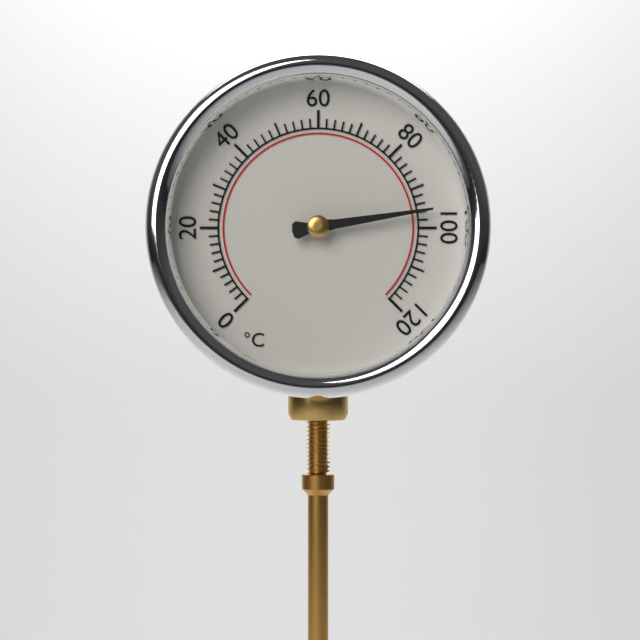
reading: 96 °C
